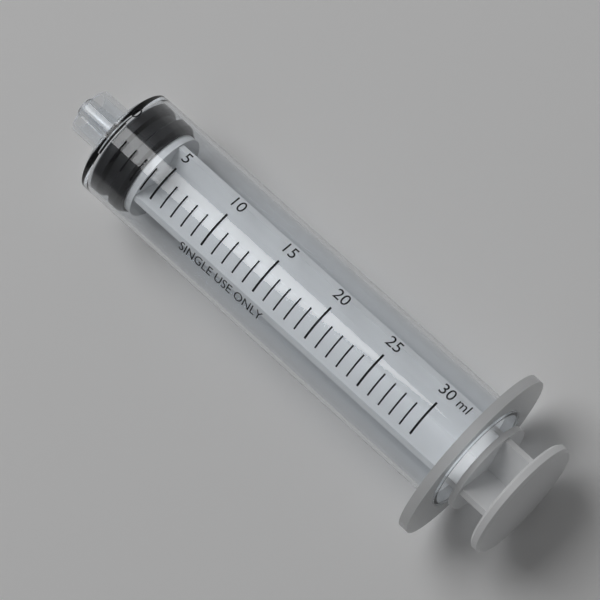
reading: 0 ml
